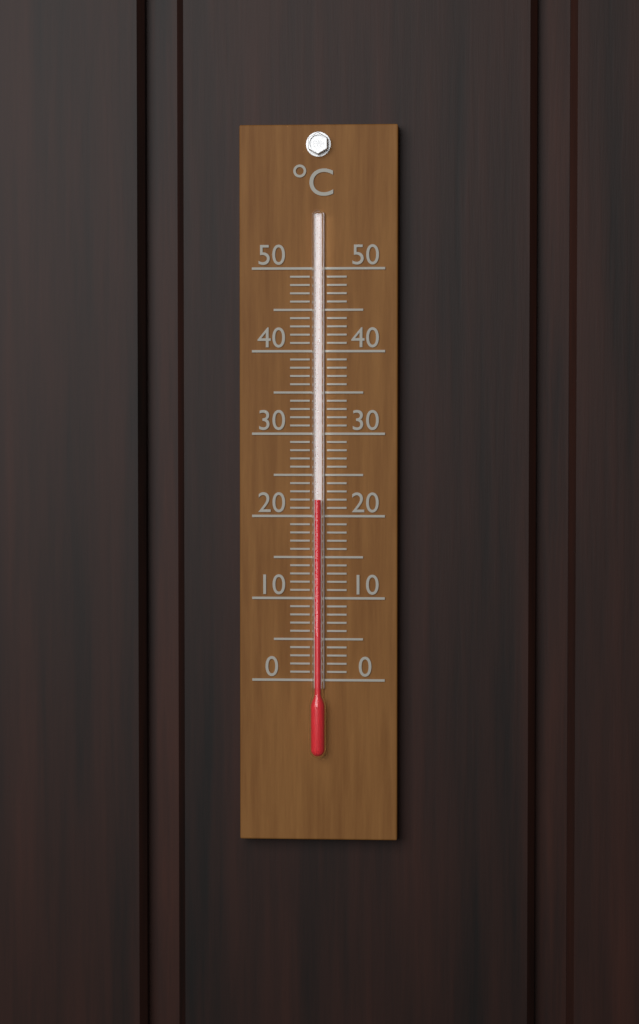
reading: 22 °C
